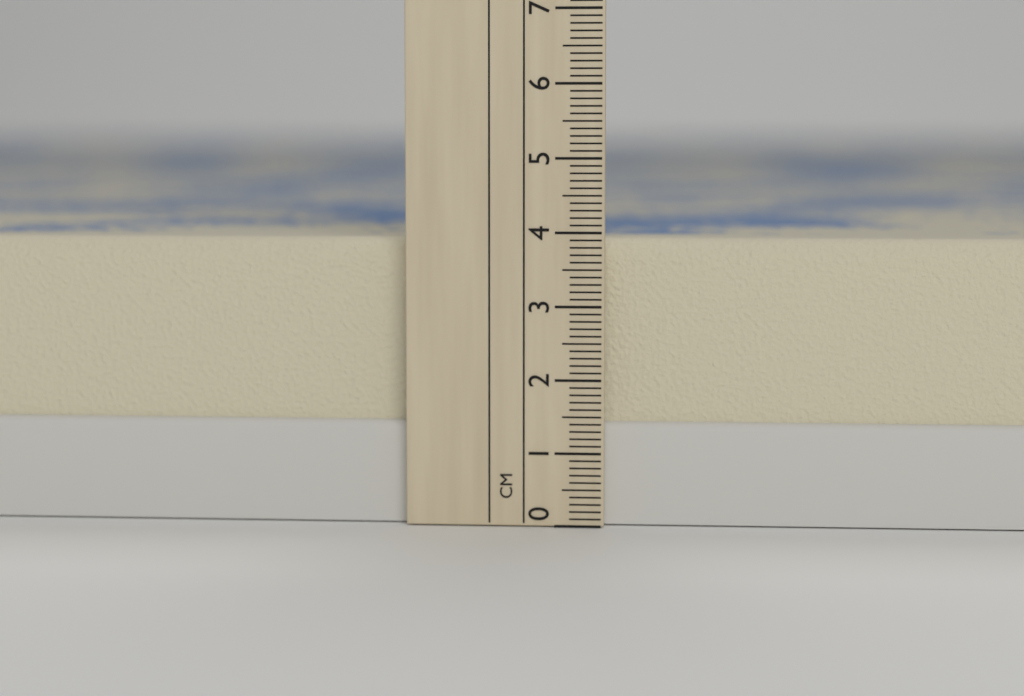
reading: 3.9 cm
